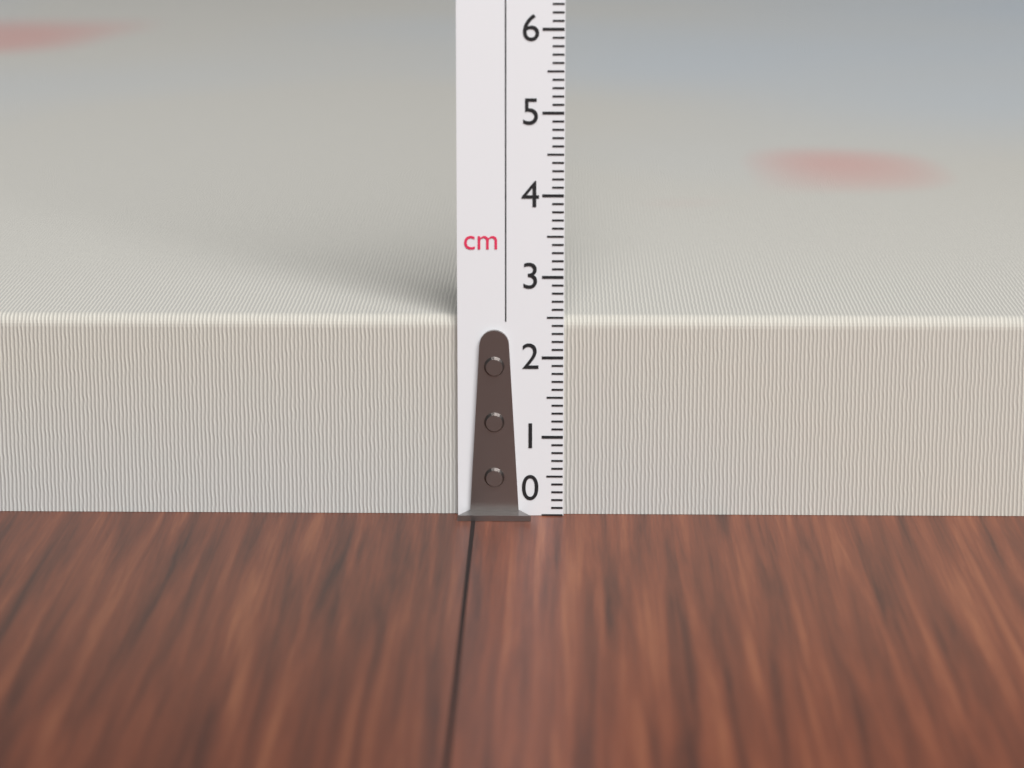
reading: 2.5 cm
